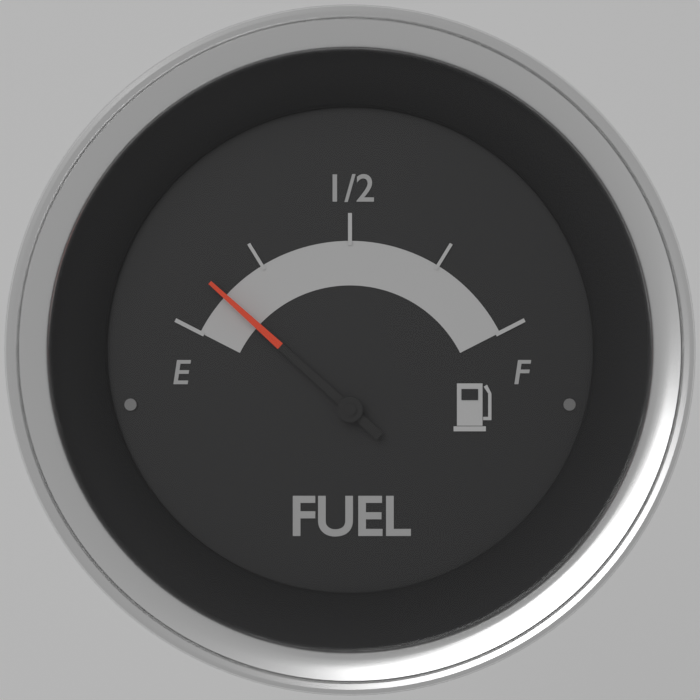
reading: 0.12 (no unit)
